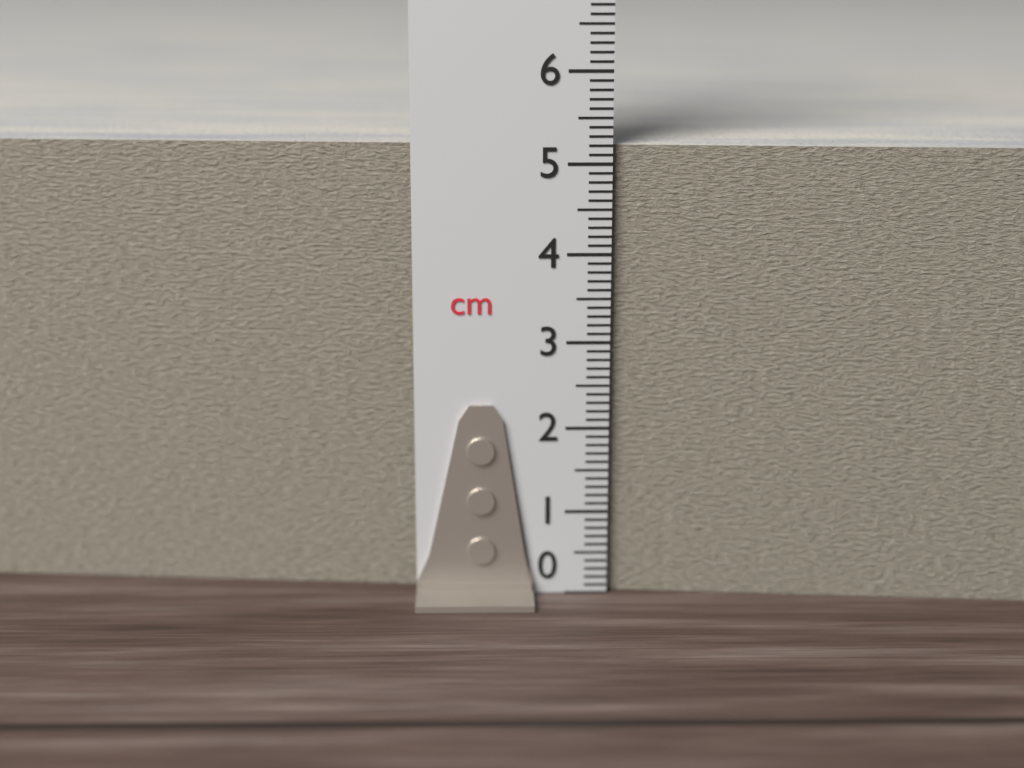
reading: 5.2 cm
